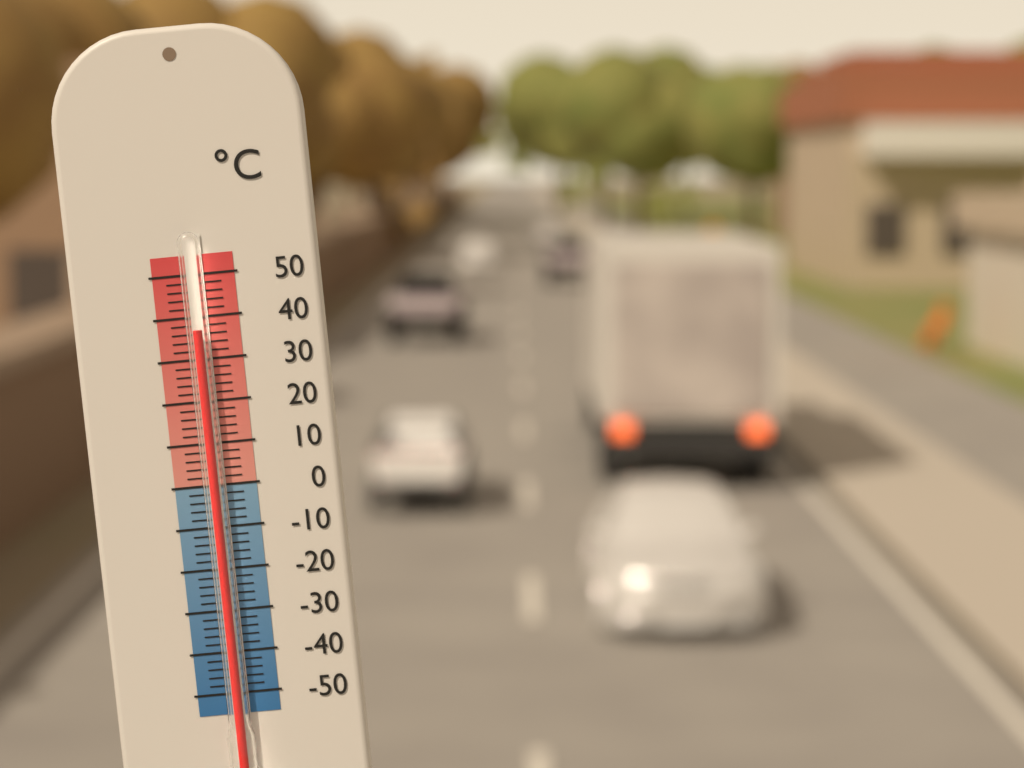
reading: 37 °C
